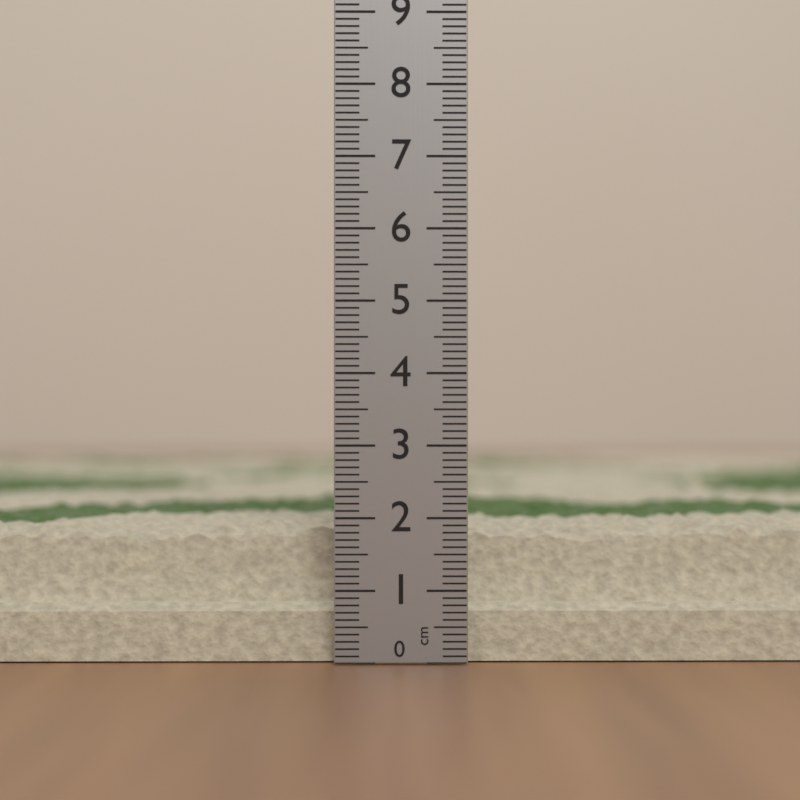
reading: 2.0 cm
